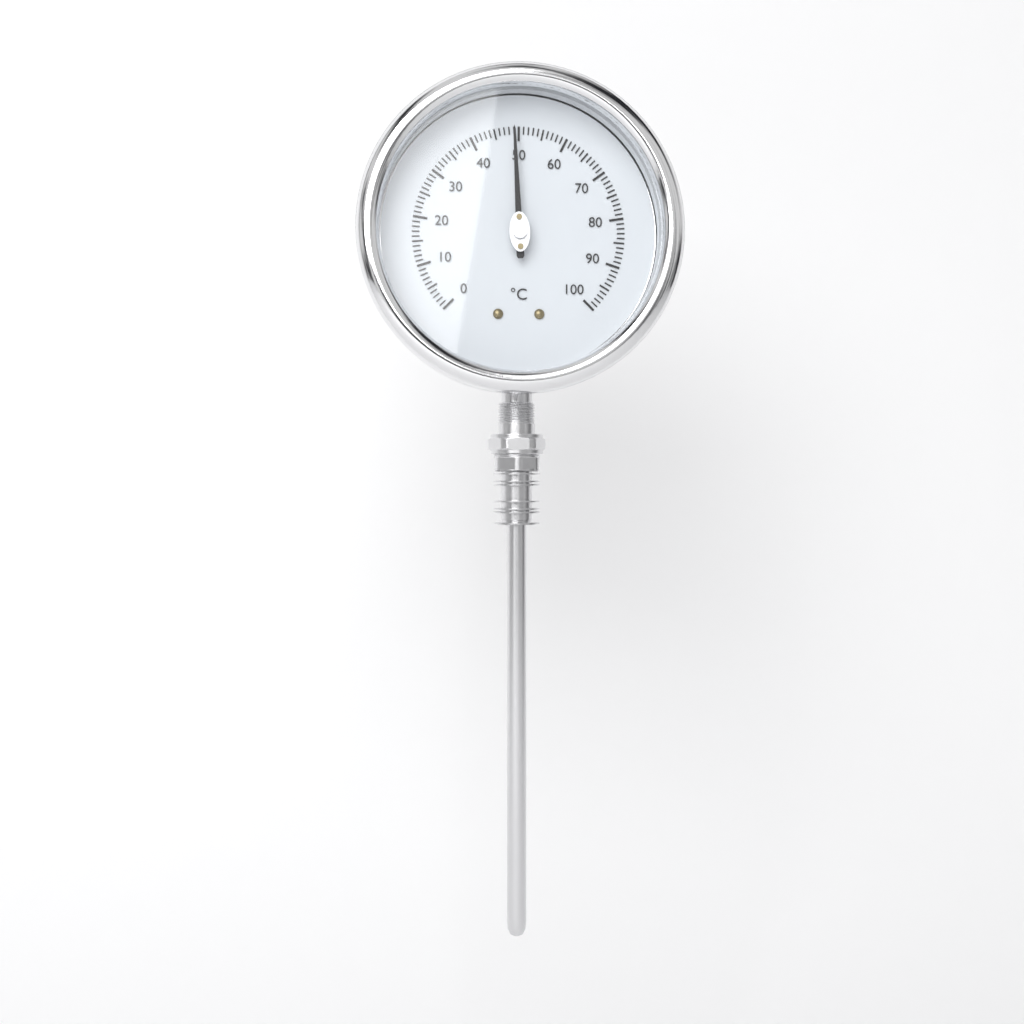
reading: 49 °C
